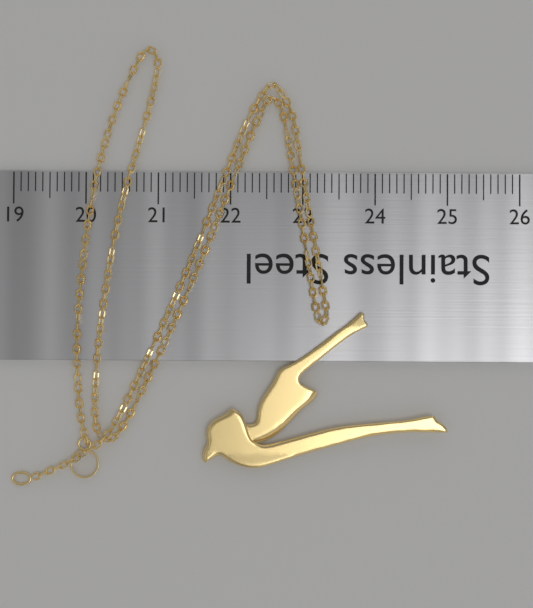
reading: 25.0 (no unit)
